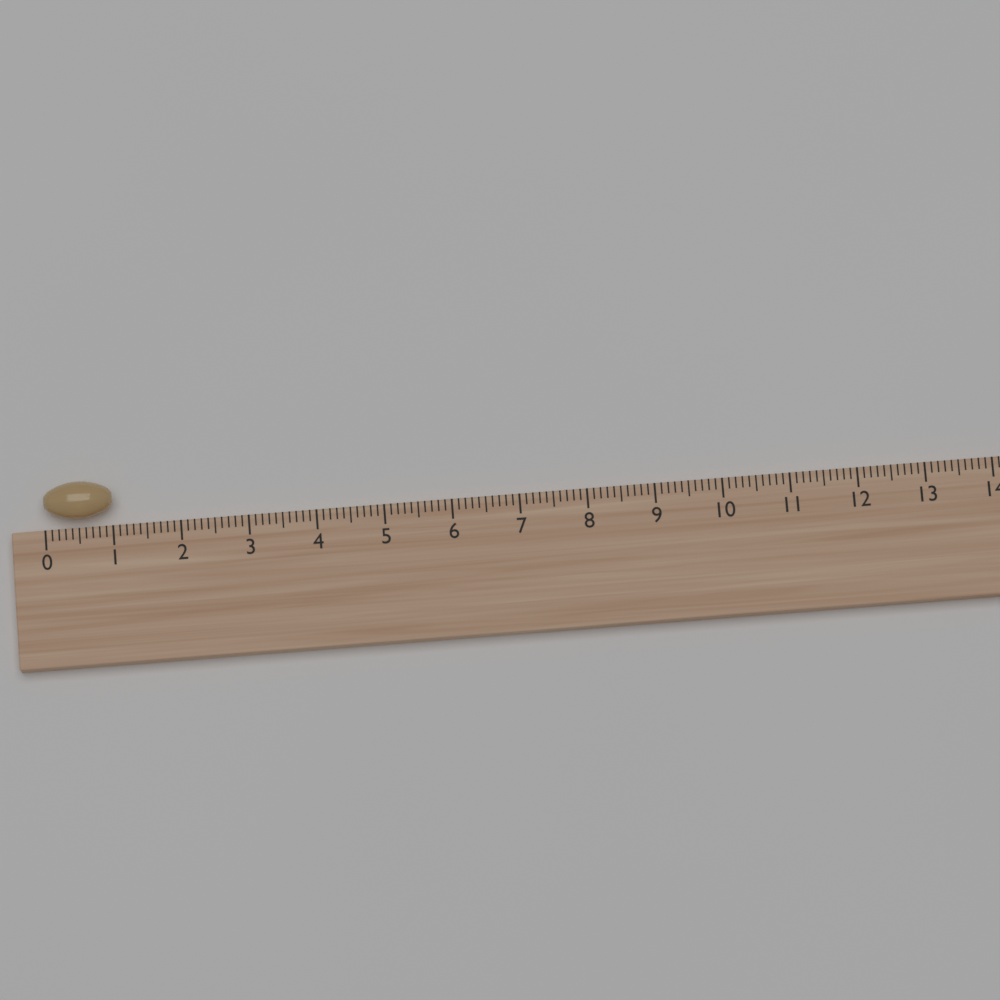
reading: 1.0 (no unit)
